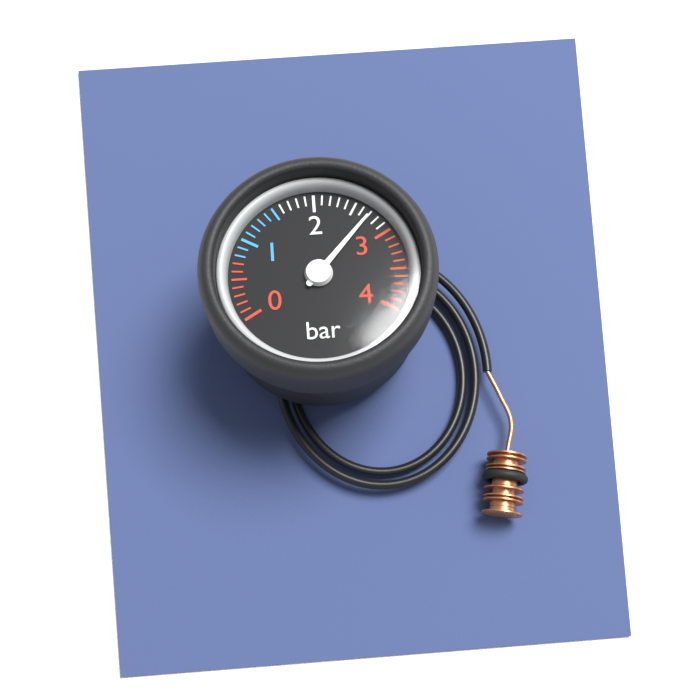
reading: 2.7 bar
